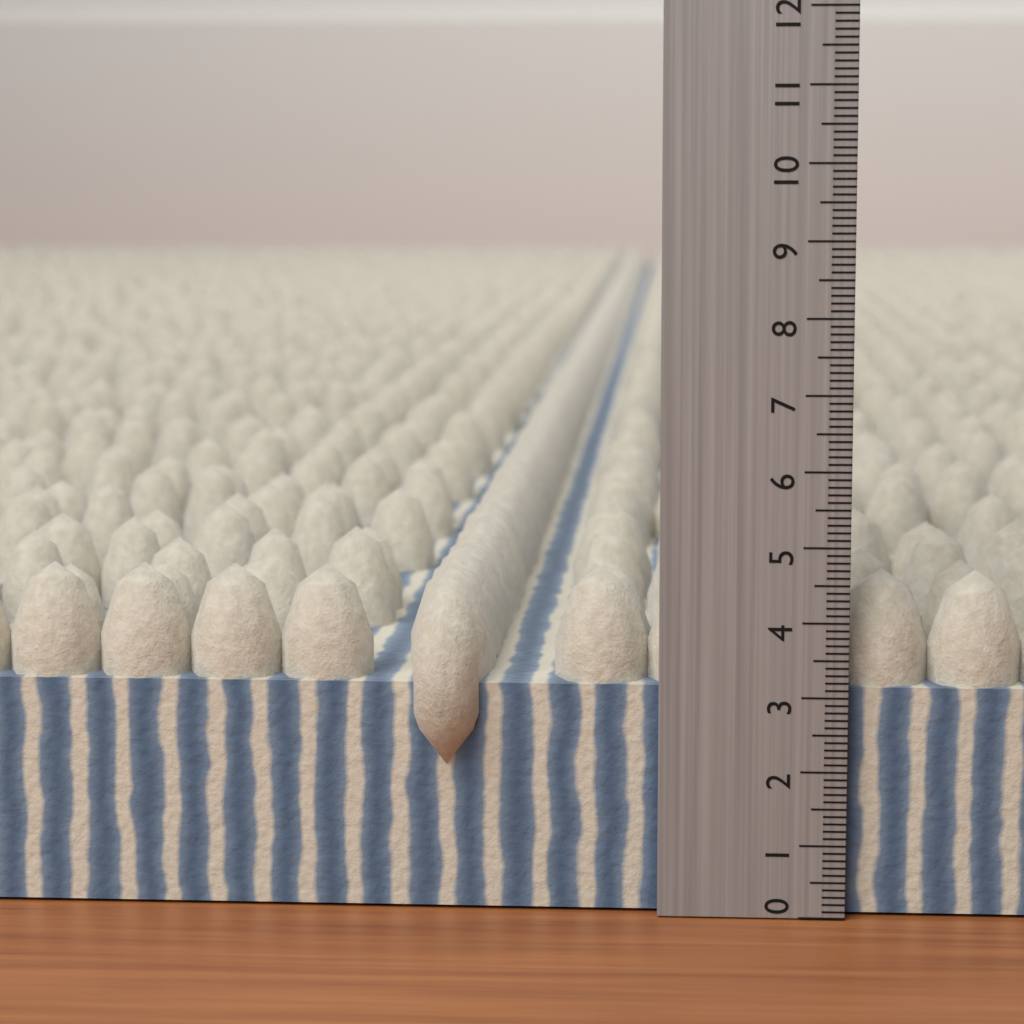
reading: 4.6 (no unit)
